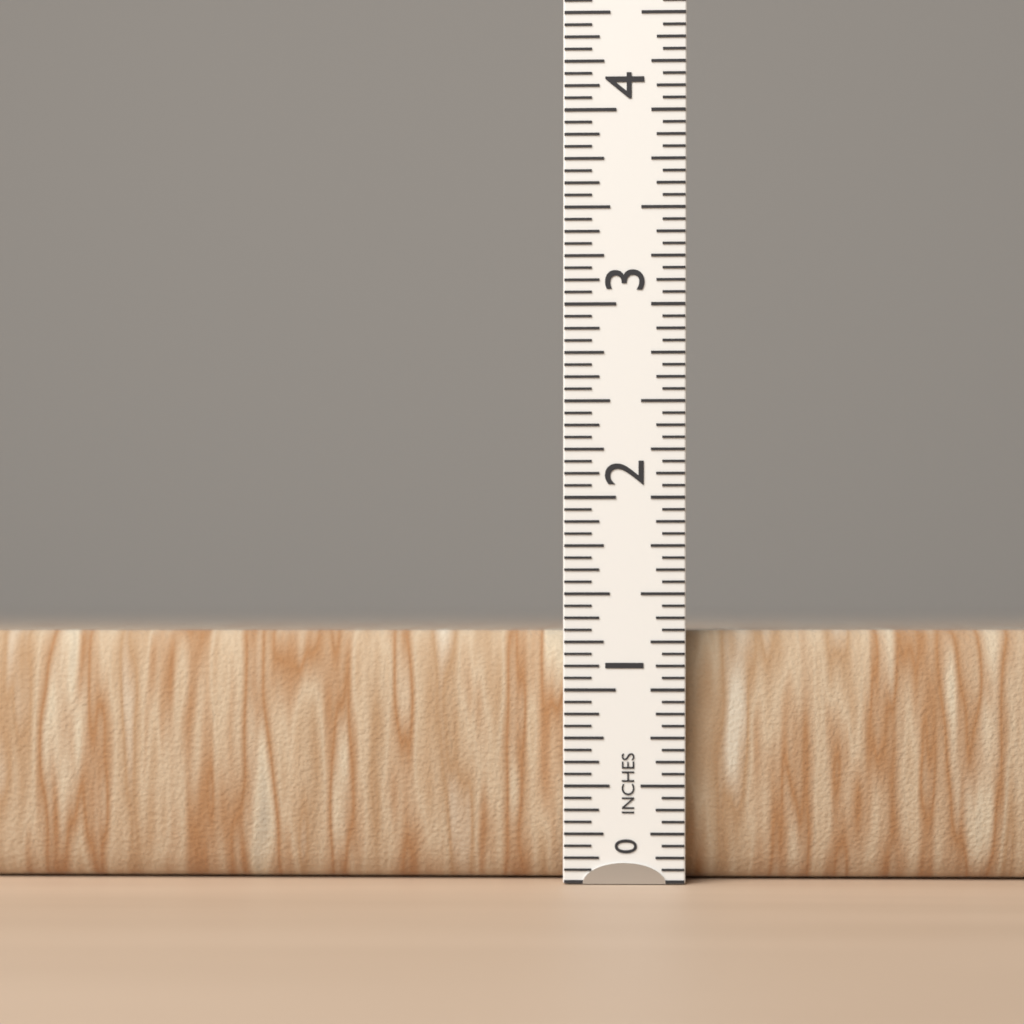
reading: 1.3125 in
